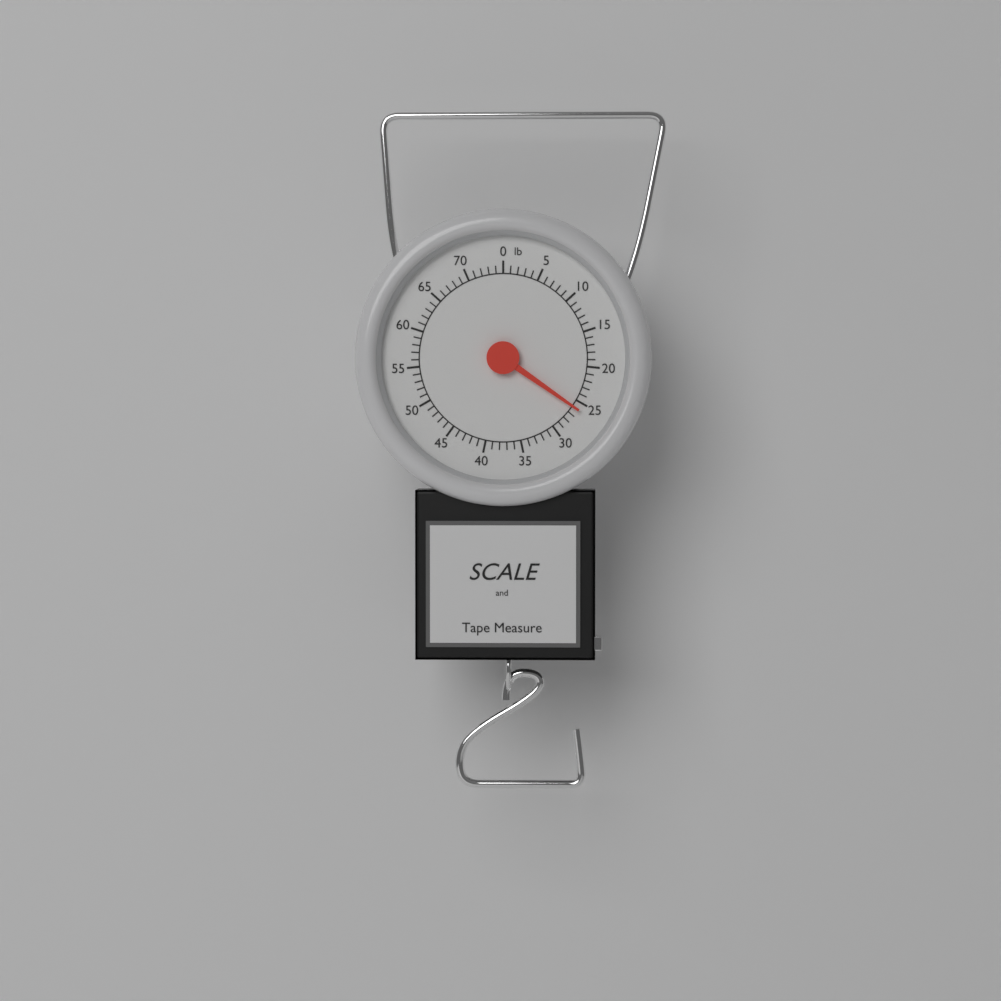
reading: 26 lb
